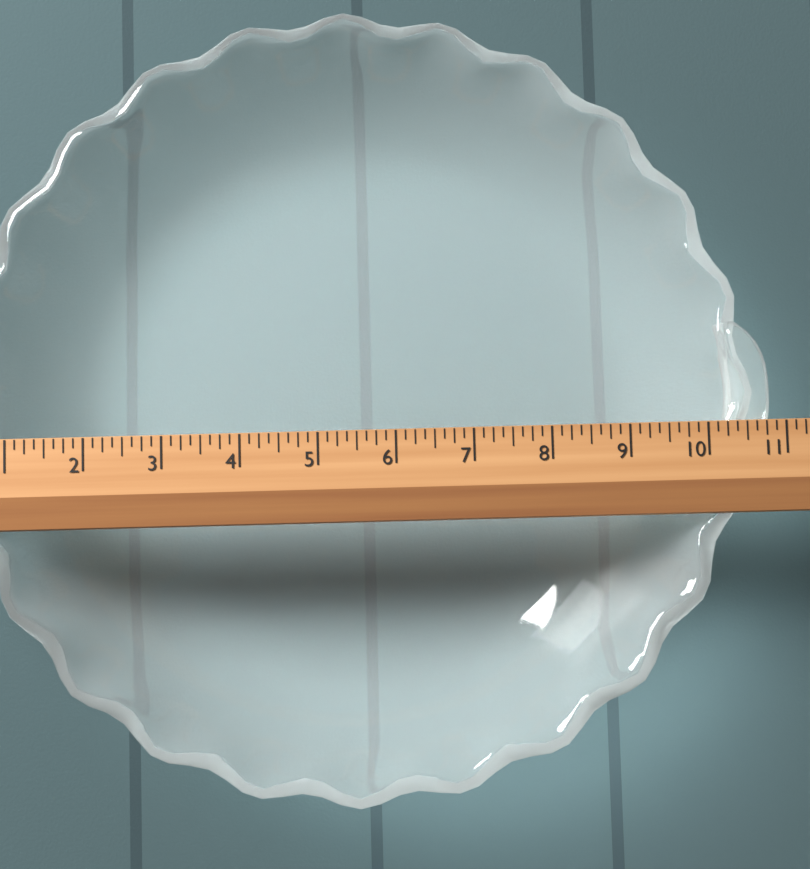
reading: 10.875 (no unit)
